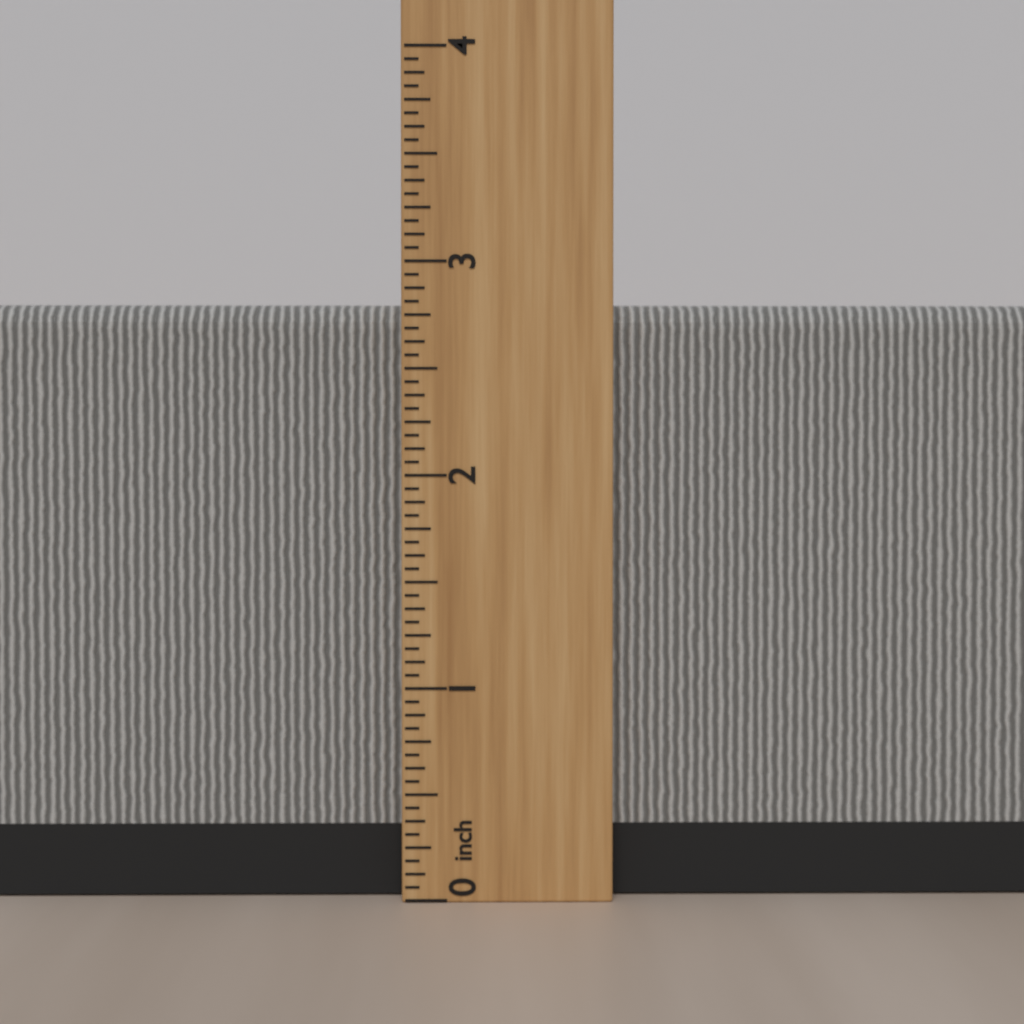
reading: 2.8125 inch
